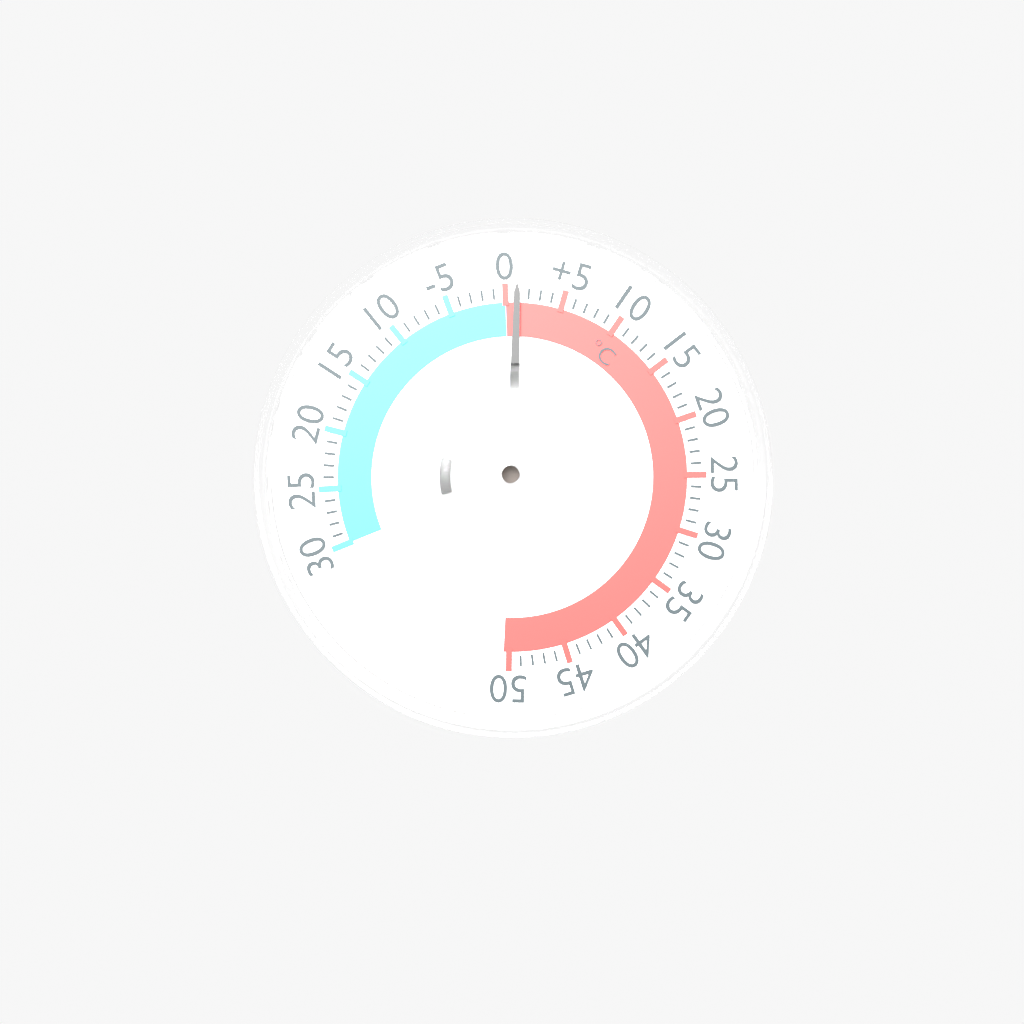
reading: 1 °C
